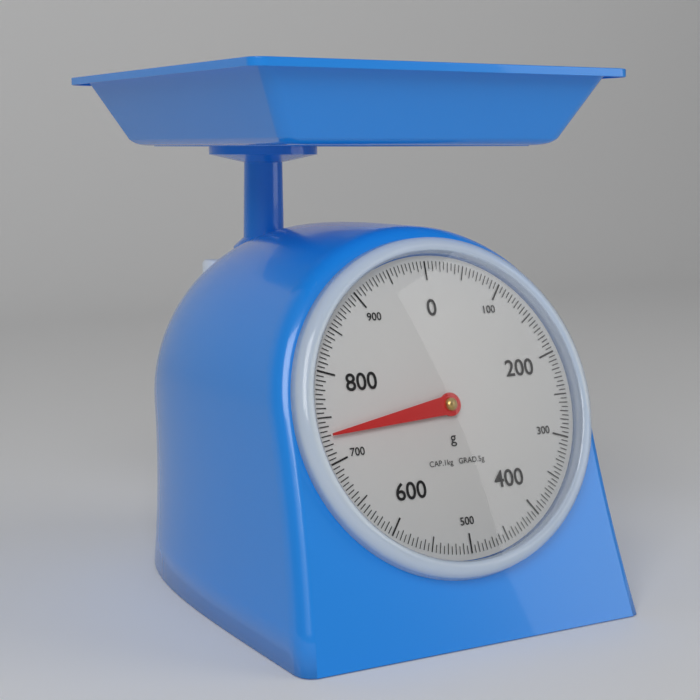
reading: 730 g
